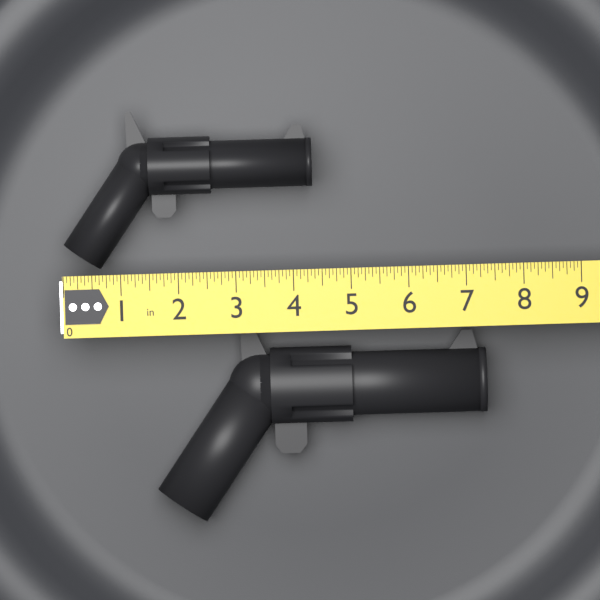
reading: 4.3750 in
